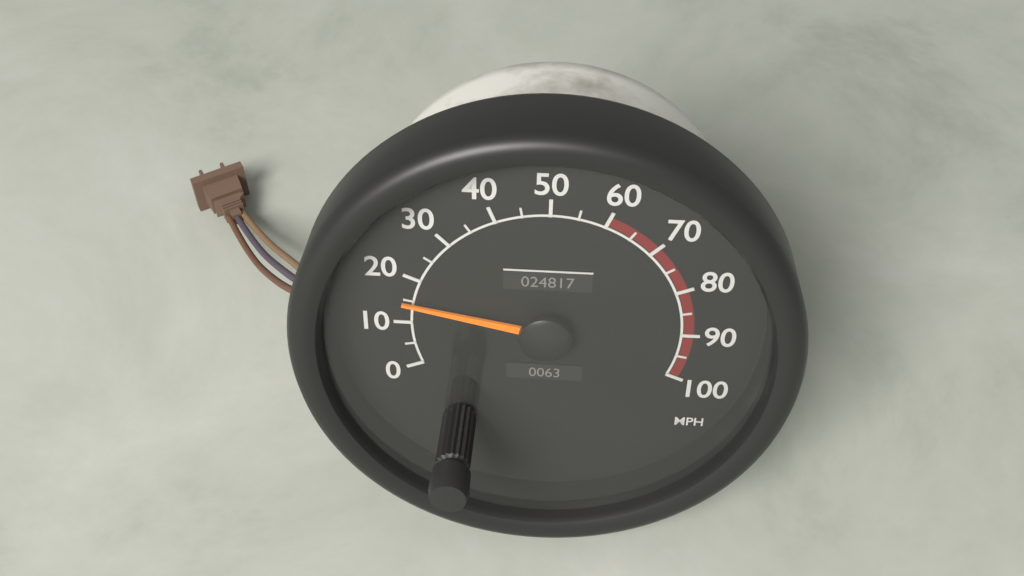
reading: 15 MPH
